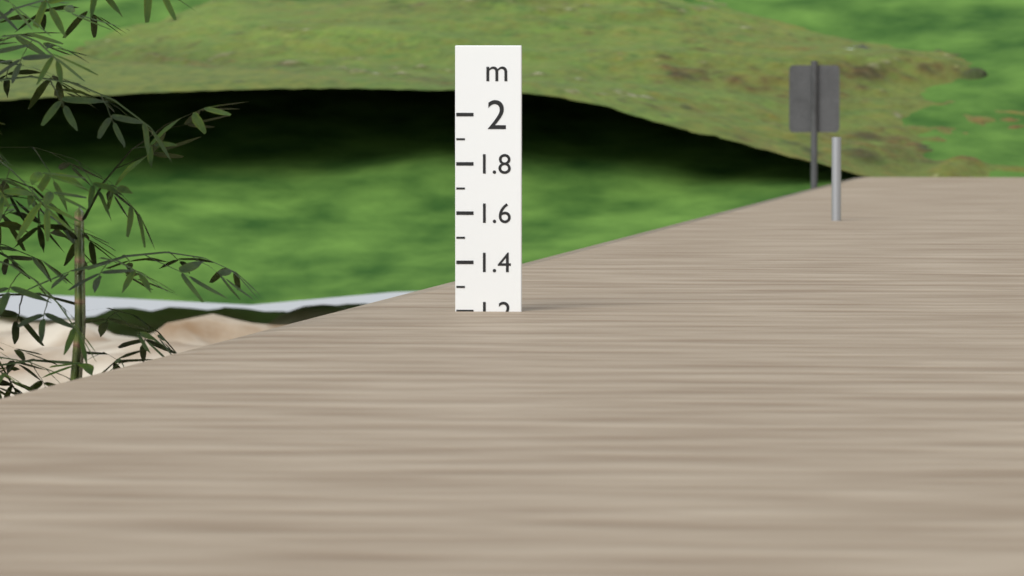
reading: 1.2 m
